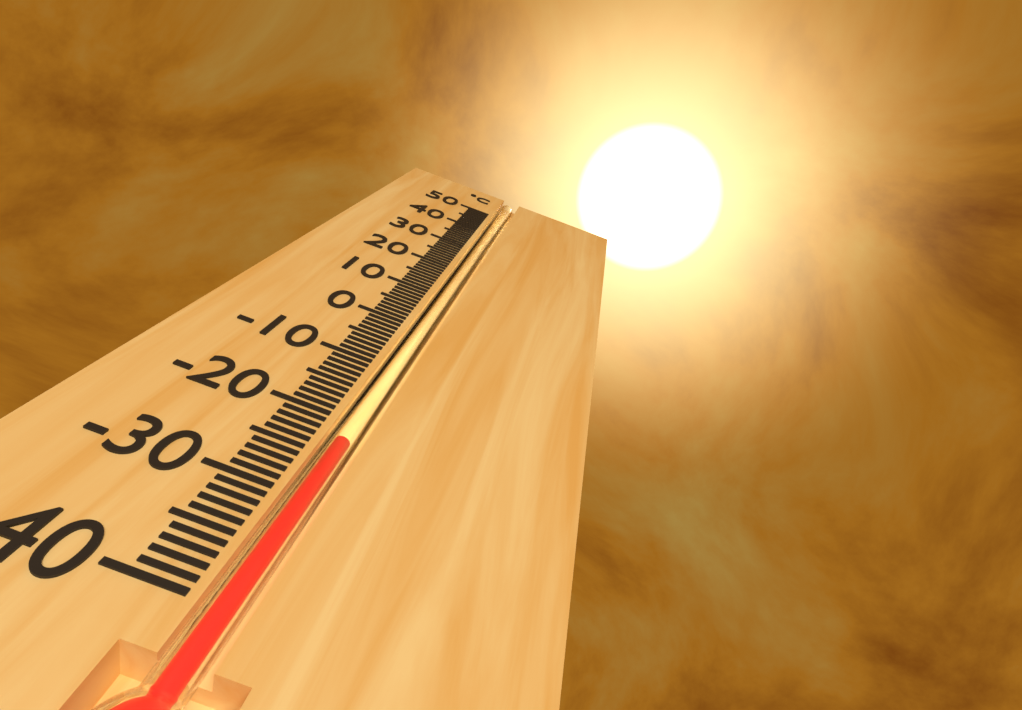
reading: -23 °C
